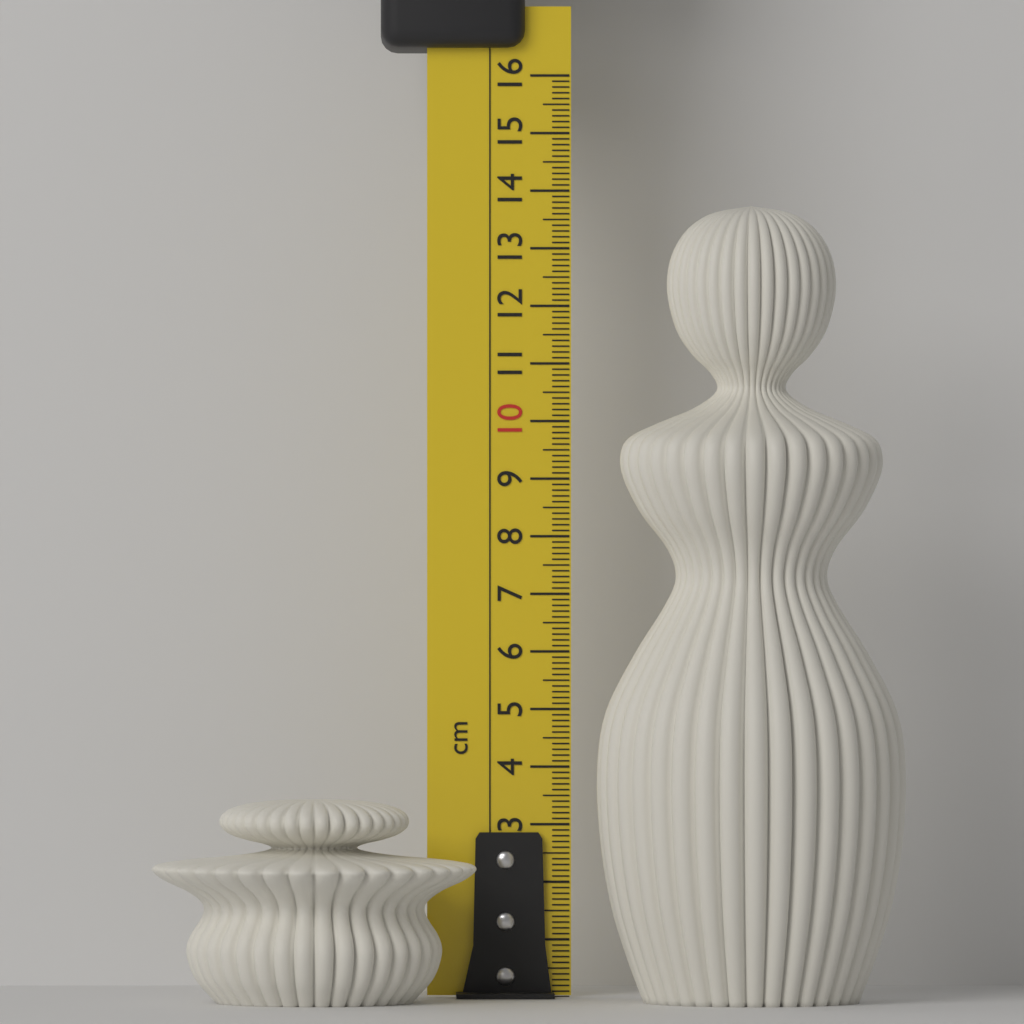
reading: 3.5 cm
